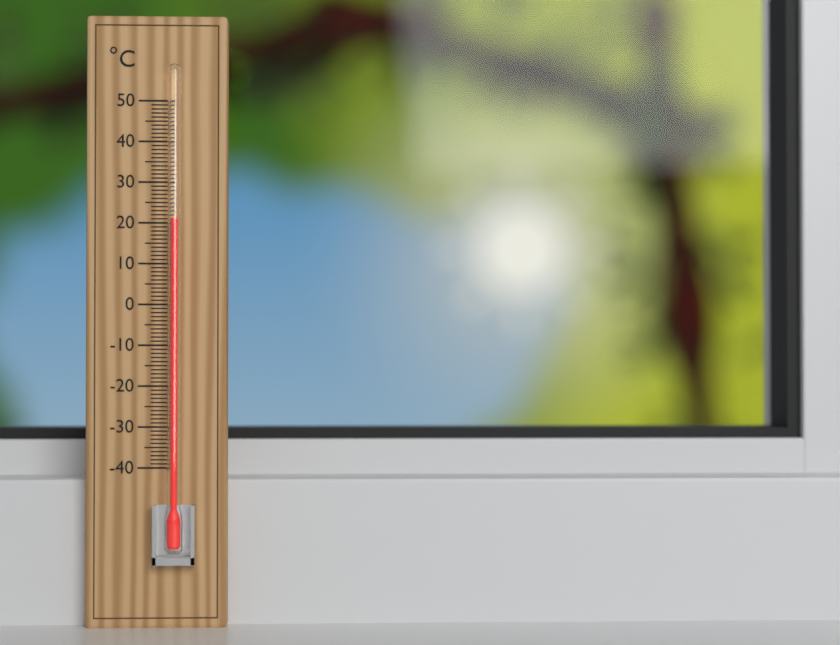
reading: 21 °C
